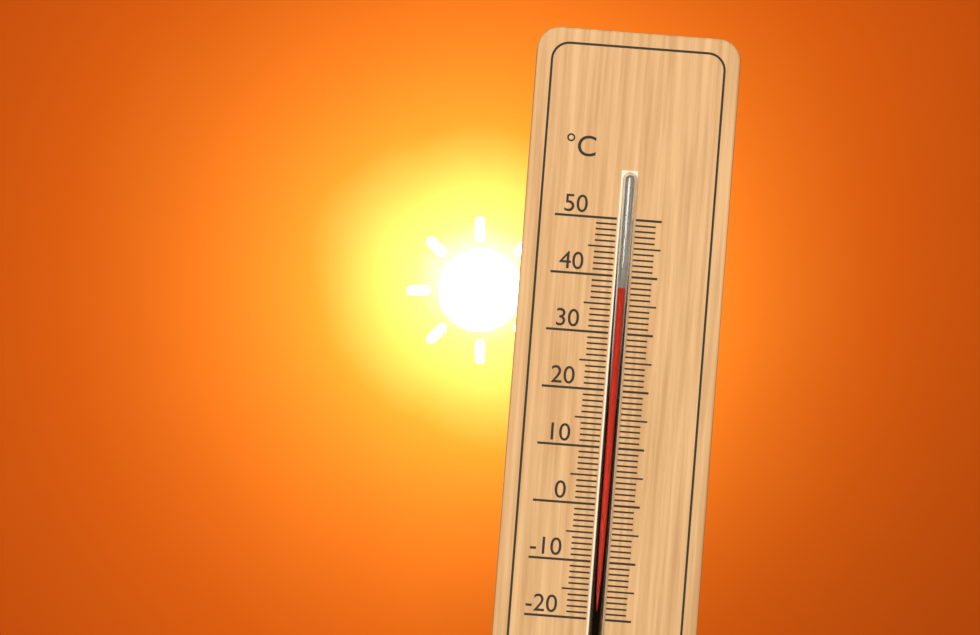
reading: 38 °C
